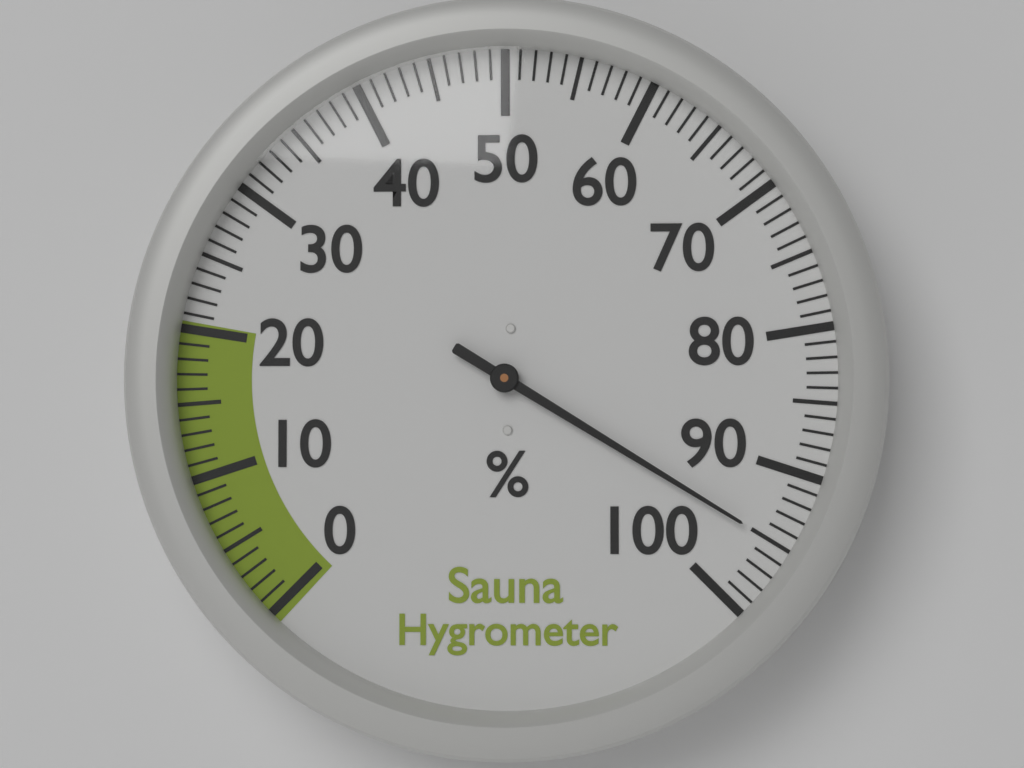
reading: 95 %
